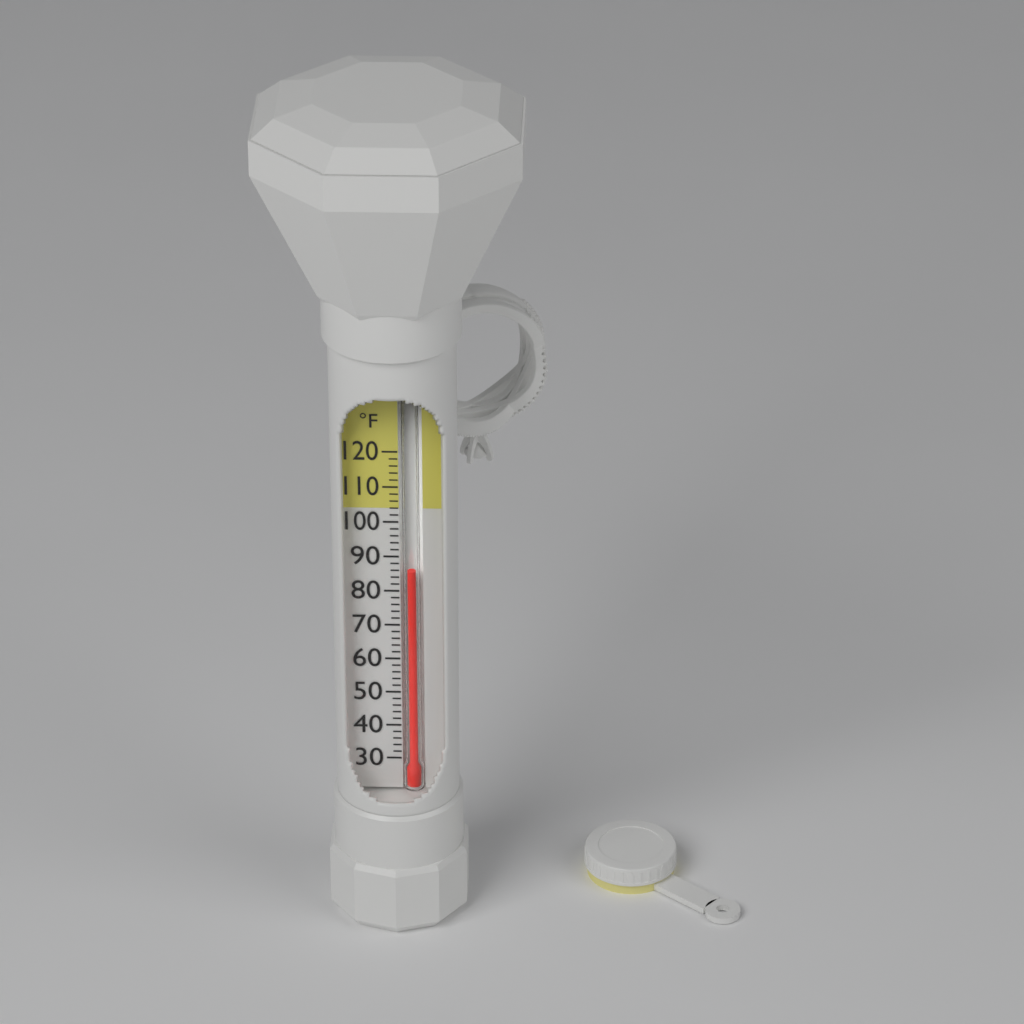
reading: 86 °F
